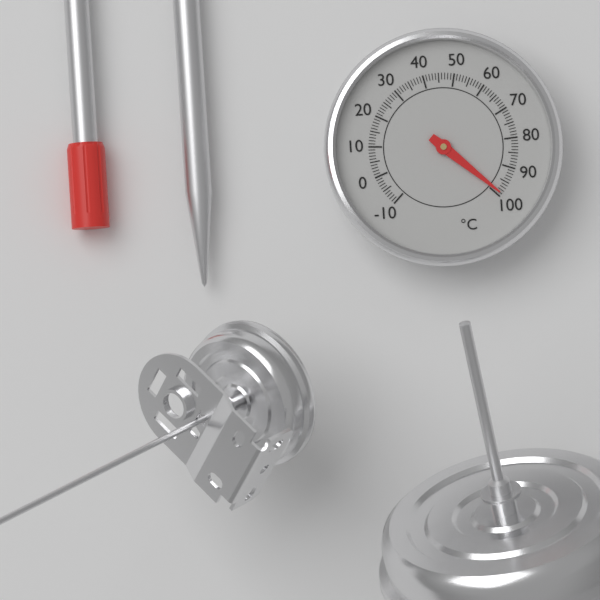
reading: 99 °C
